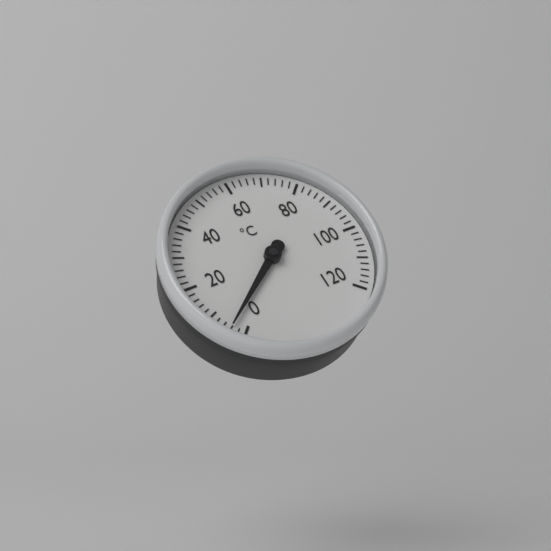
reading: 4 °C
